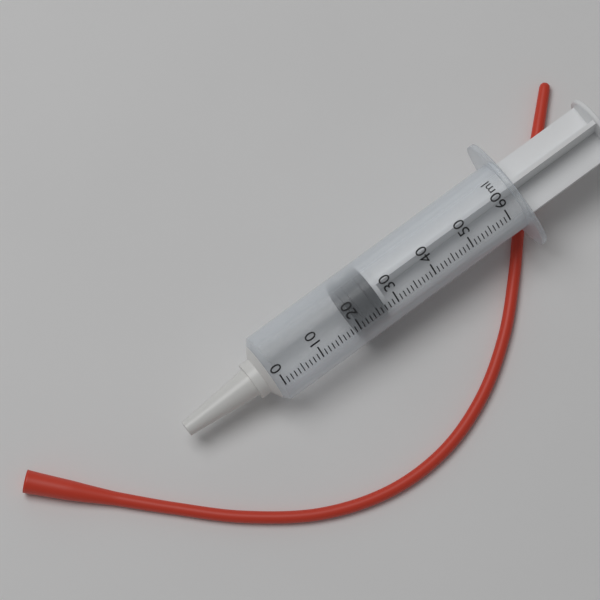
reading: 20 ml
